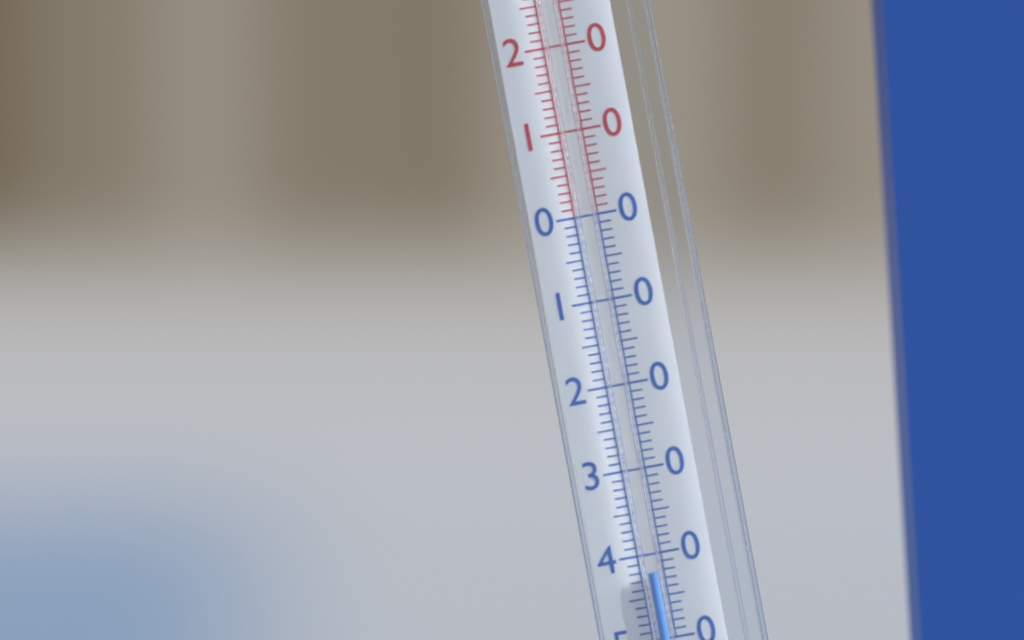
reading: -42 °C
